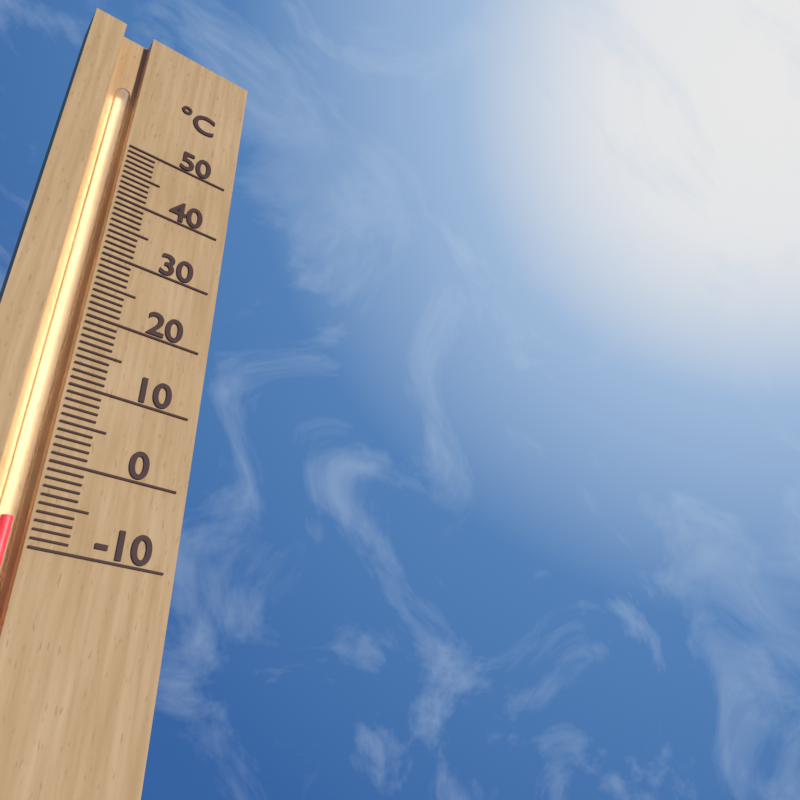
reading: -7 °C
